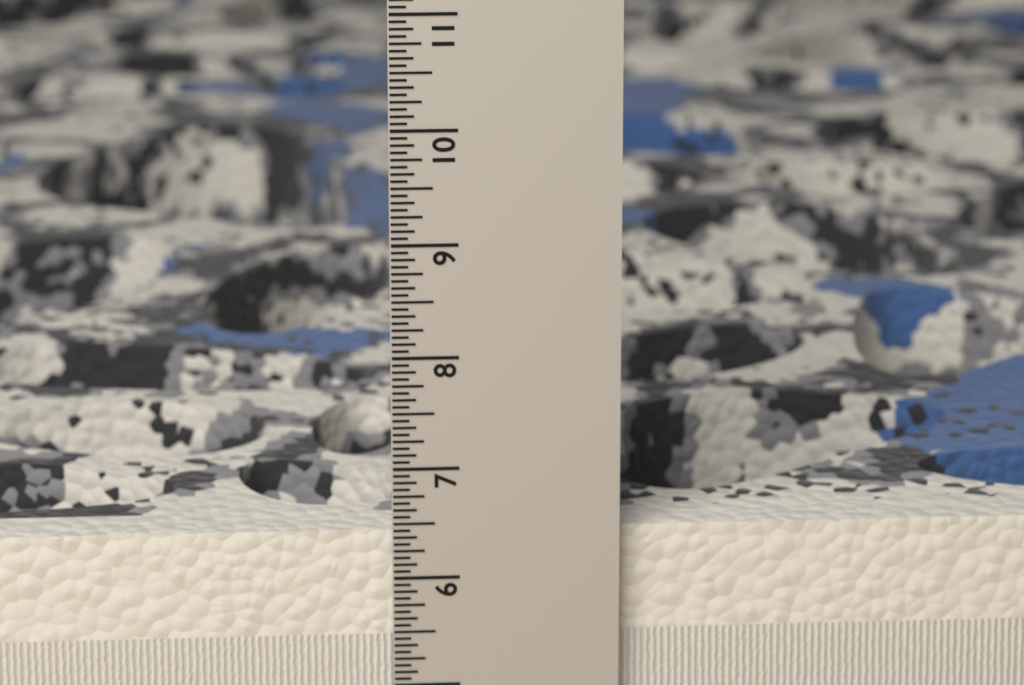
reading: 6.3750 in
